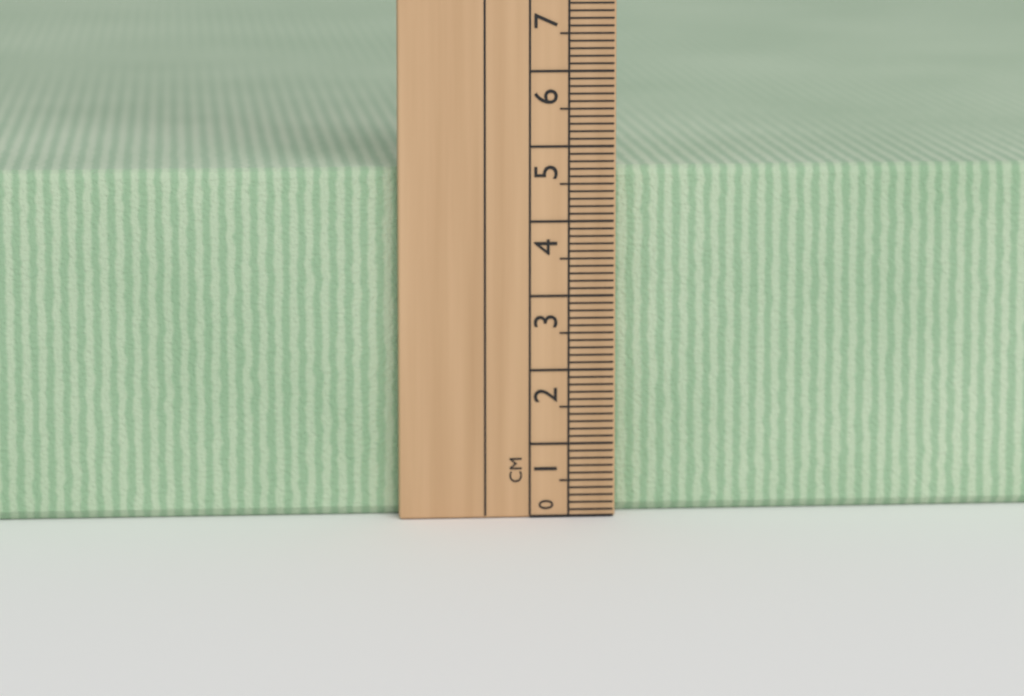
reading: 4.7 cm
